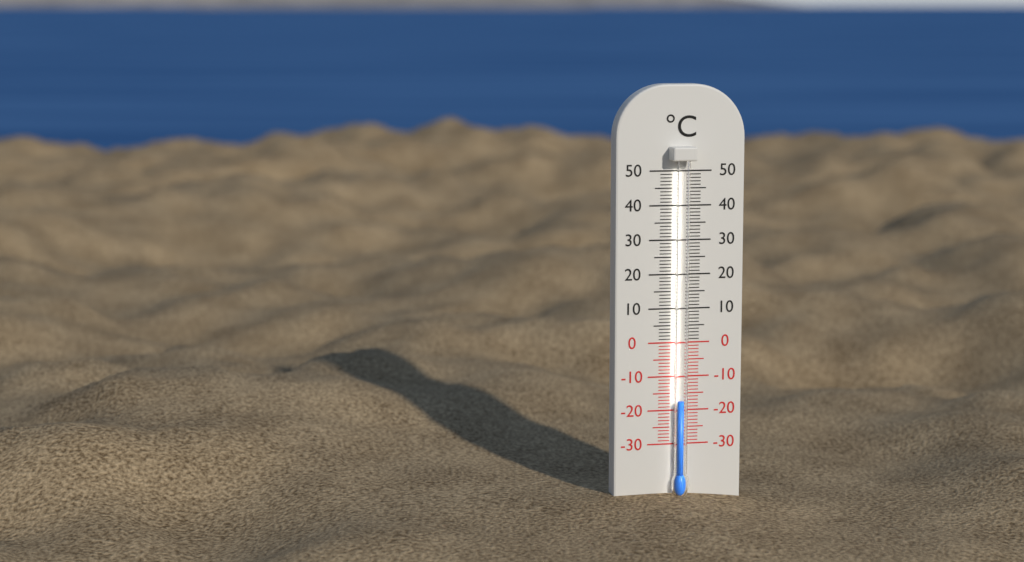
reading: -17 °C
